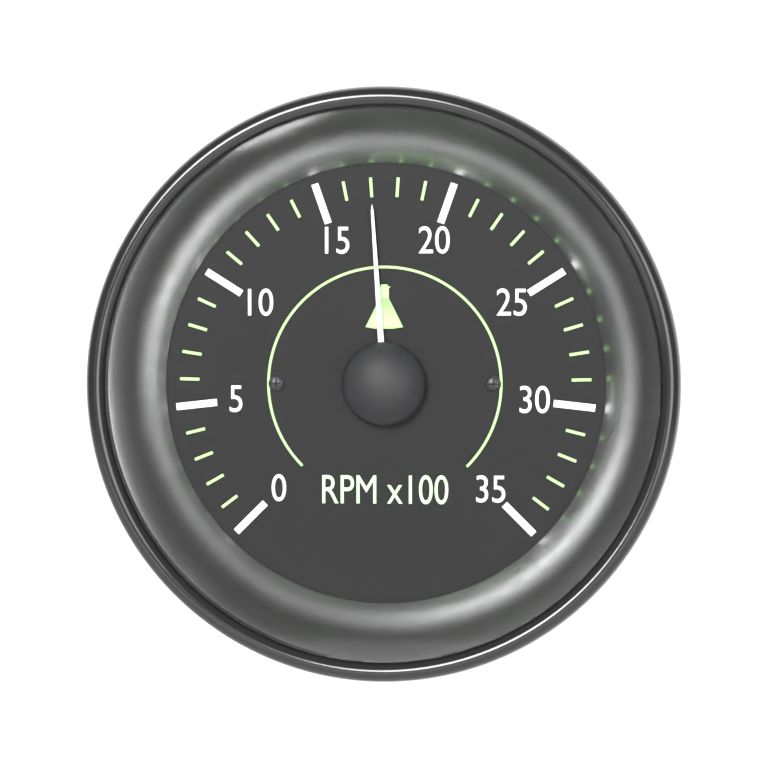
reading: 17 RPM x100
